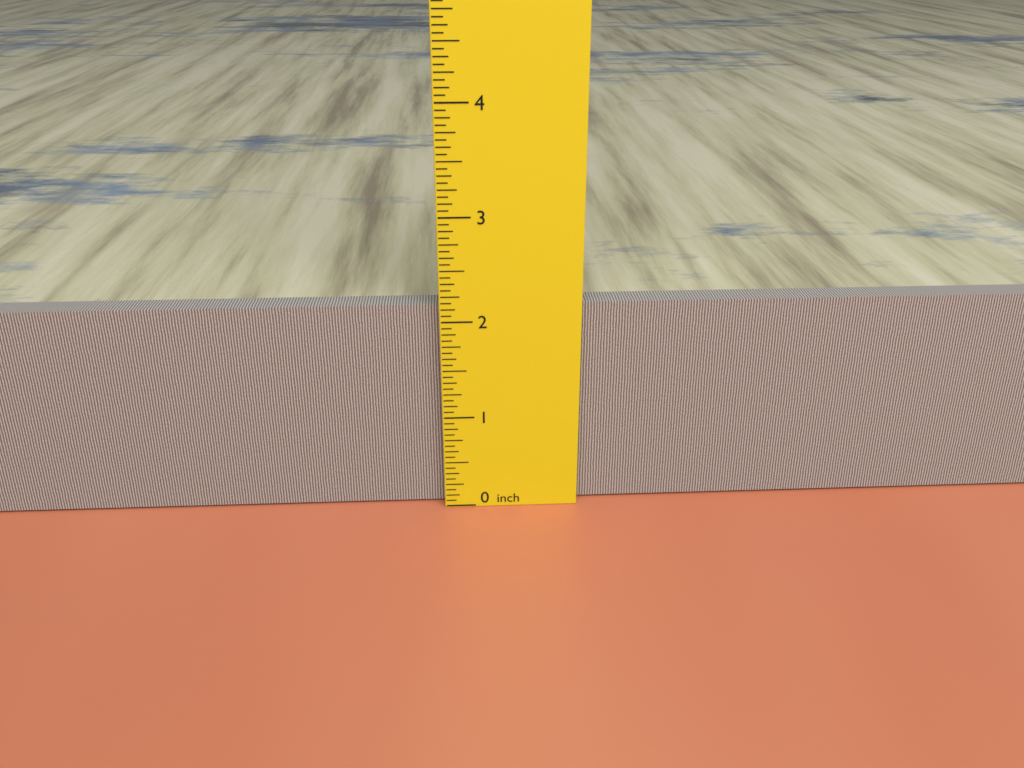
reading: 2.1250 inch
